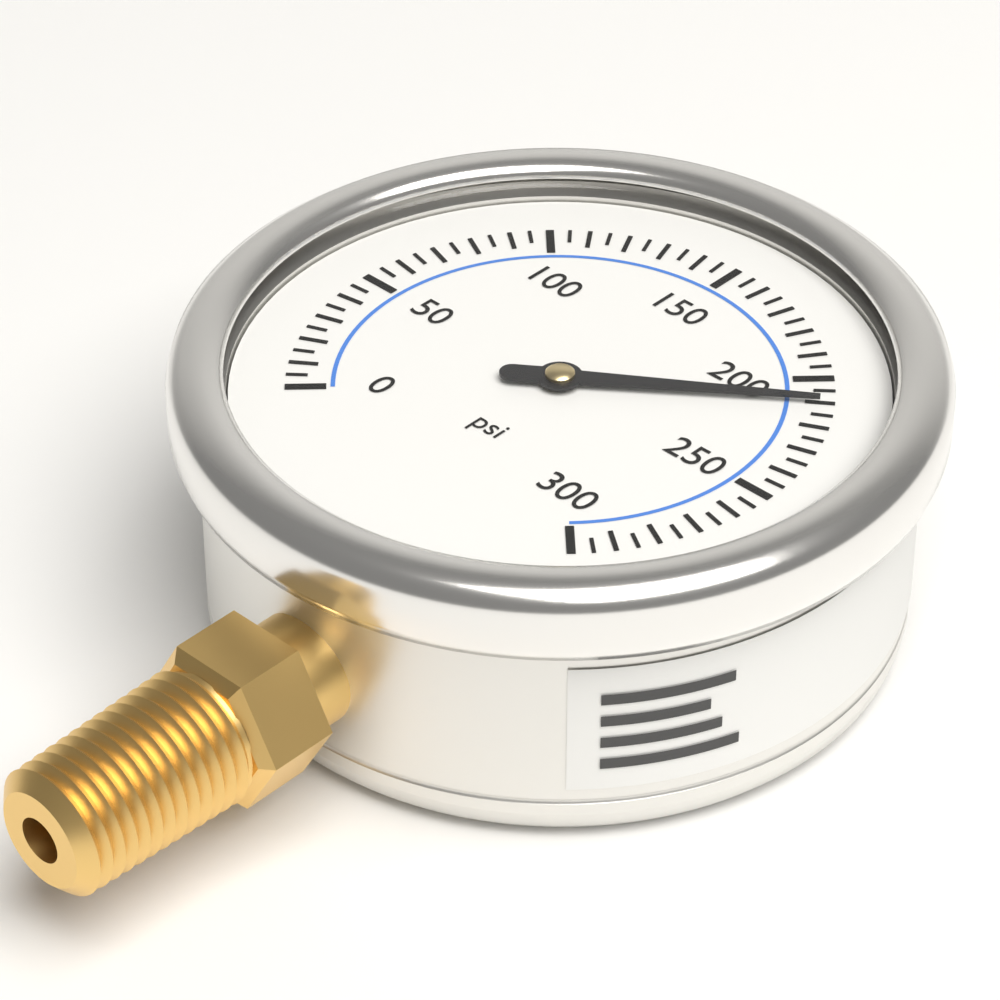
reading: 210 psi
